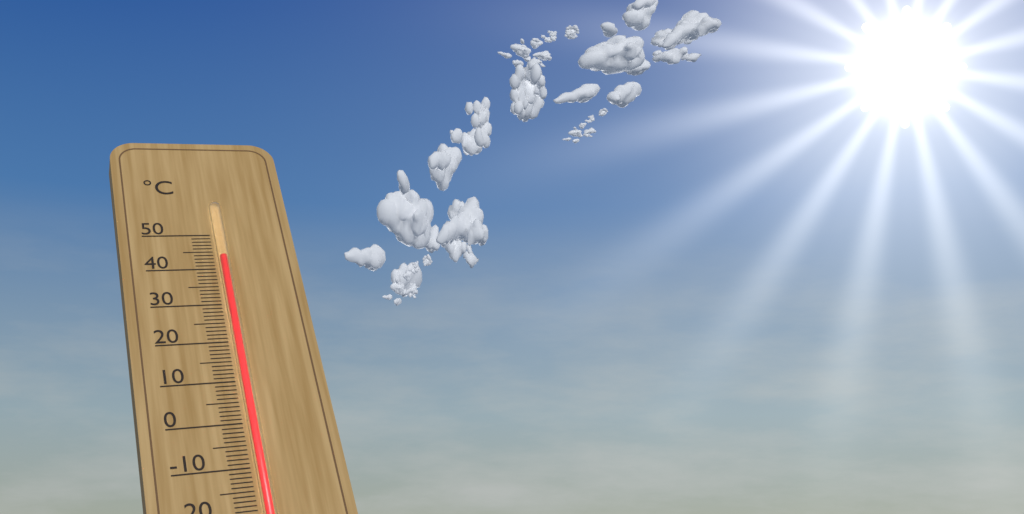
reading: 43 °C
